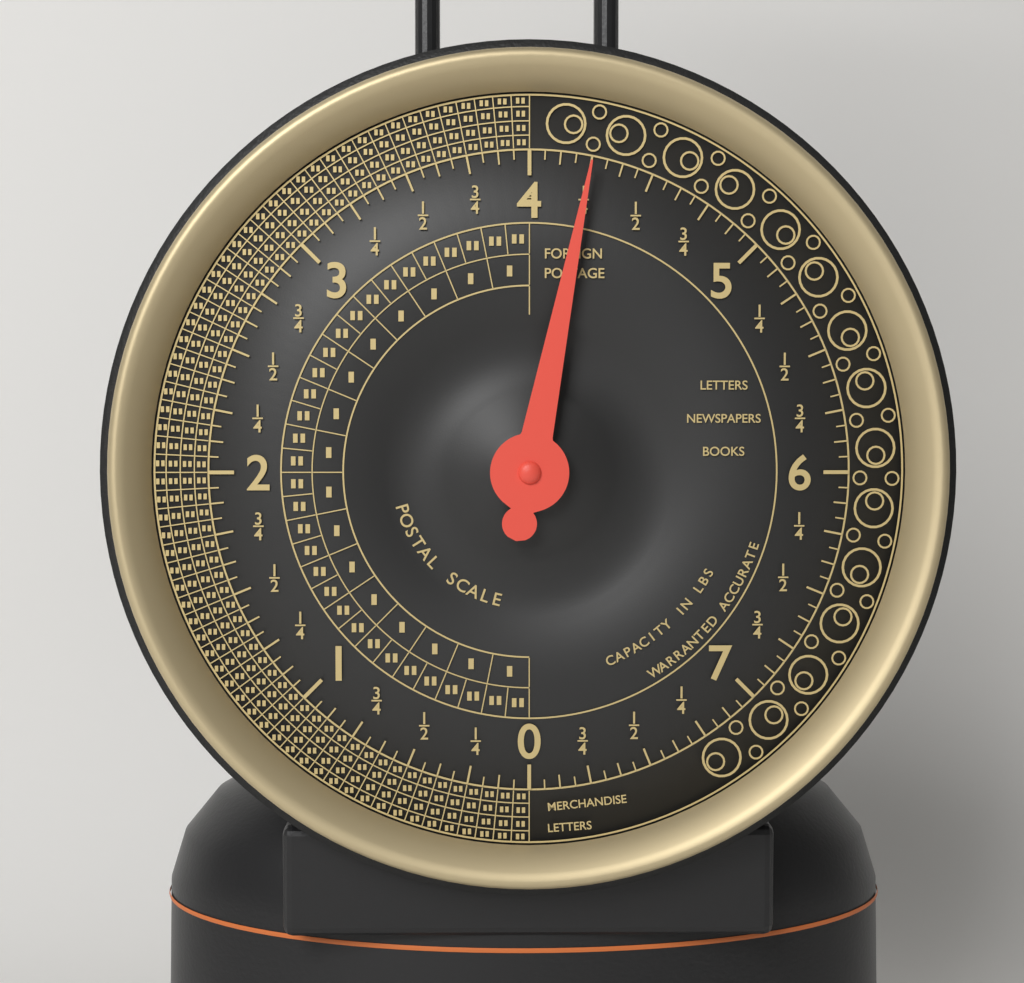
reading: 4.2500 lbs
